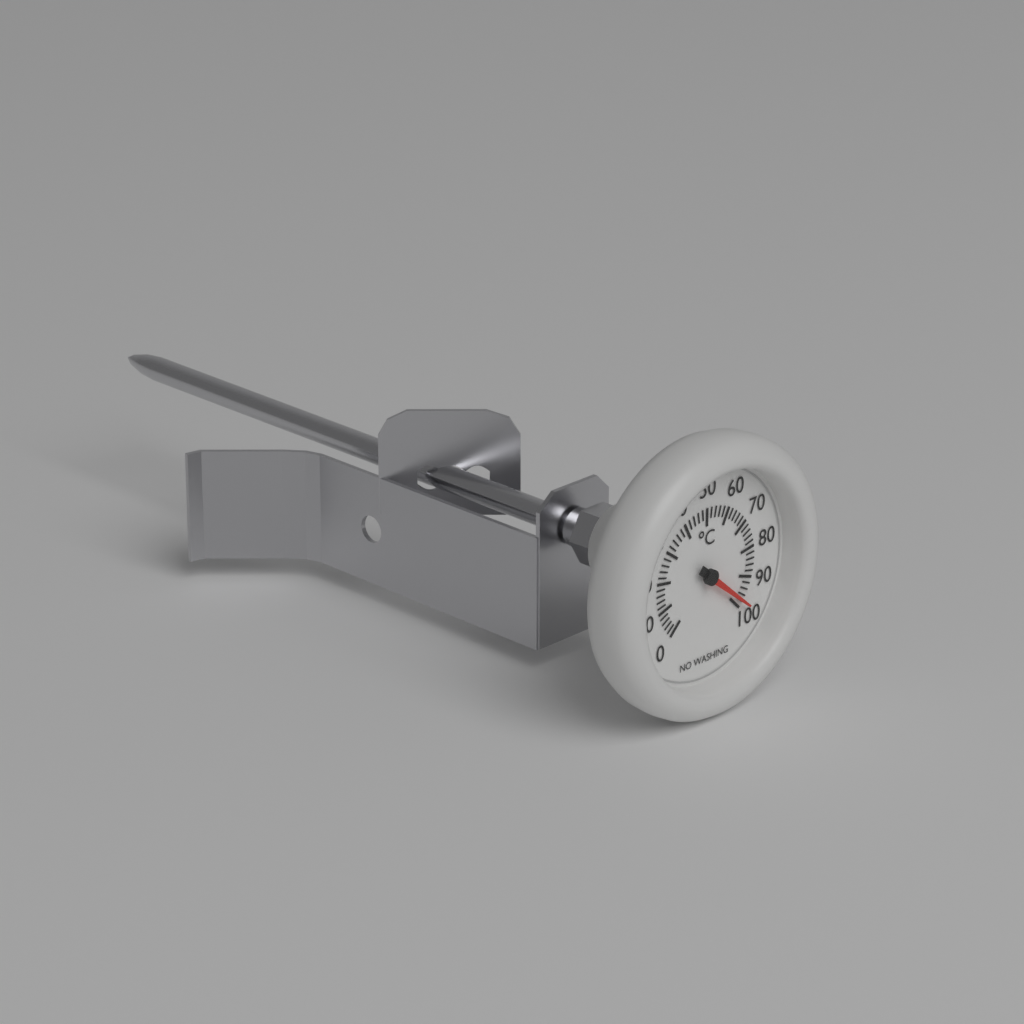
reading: 98 °C
